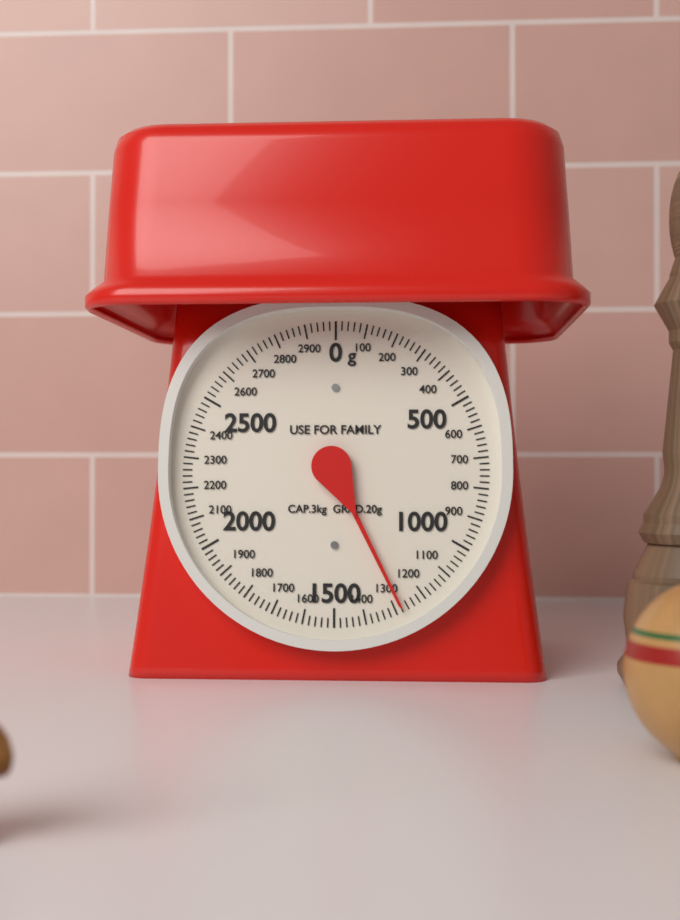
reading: 1280 g
